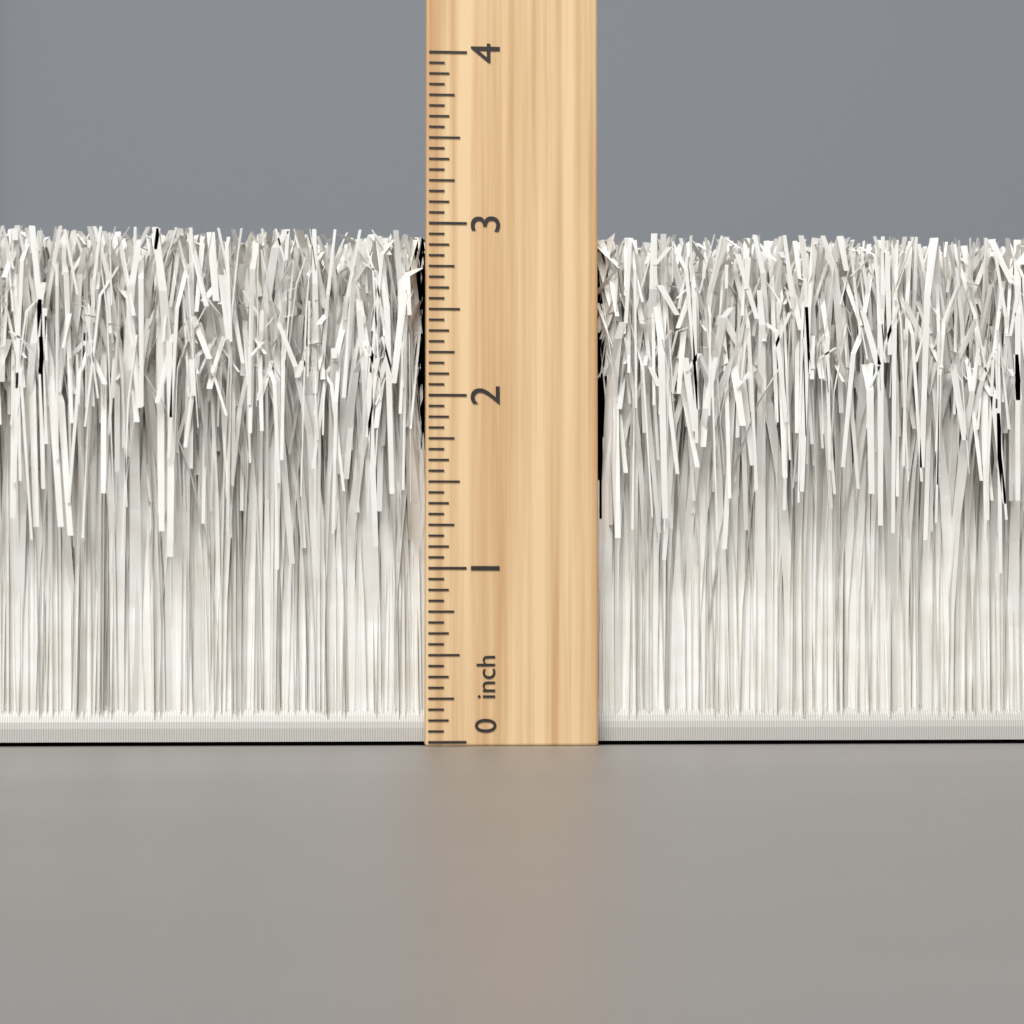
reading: 2.9375 inch
